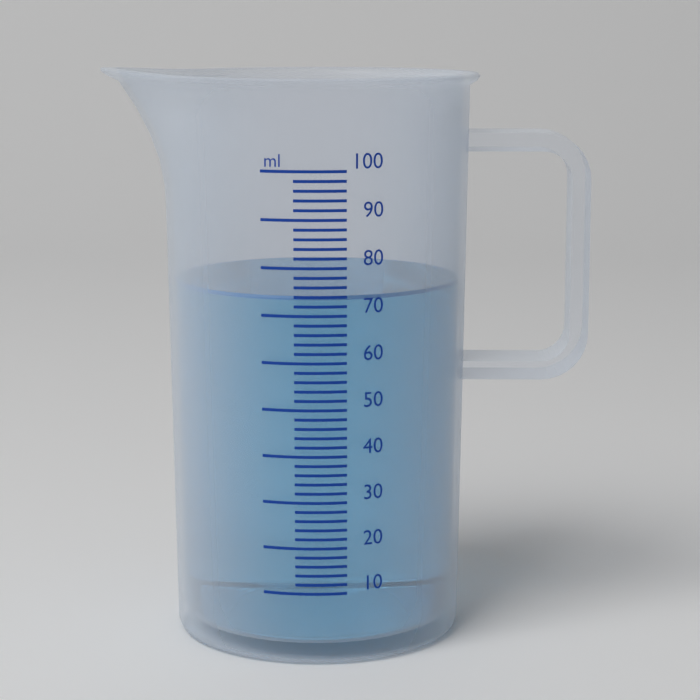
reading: 74 ml
